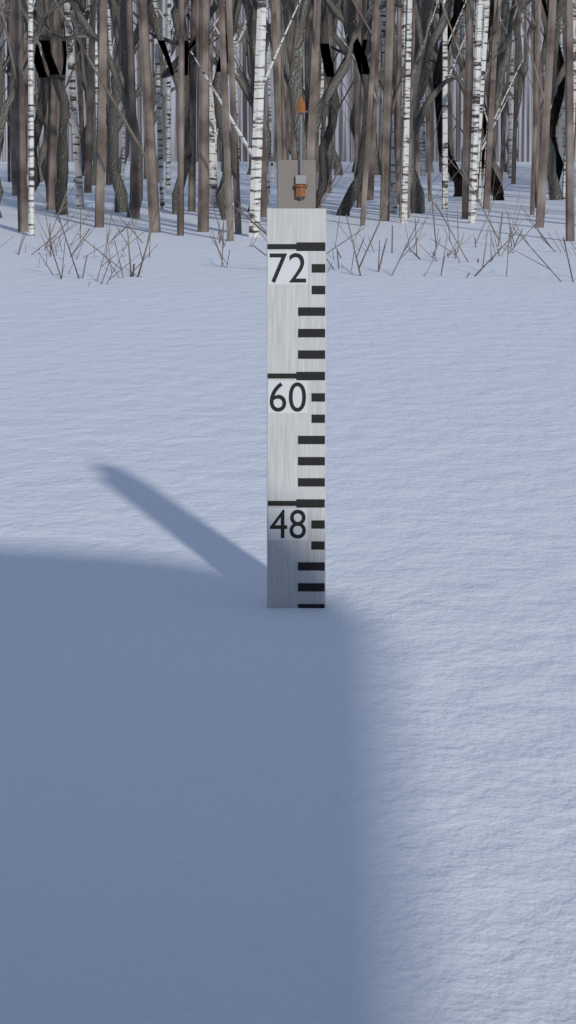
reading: 38 (no unit)
